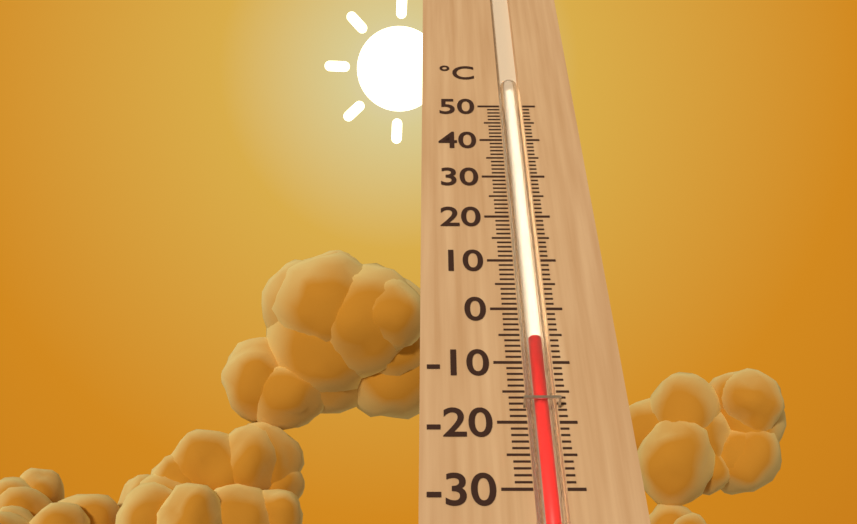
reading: -6 °C
